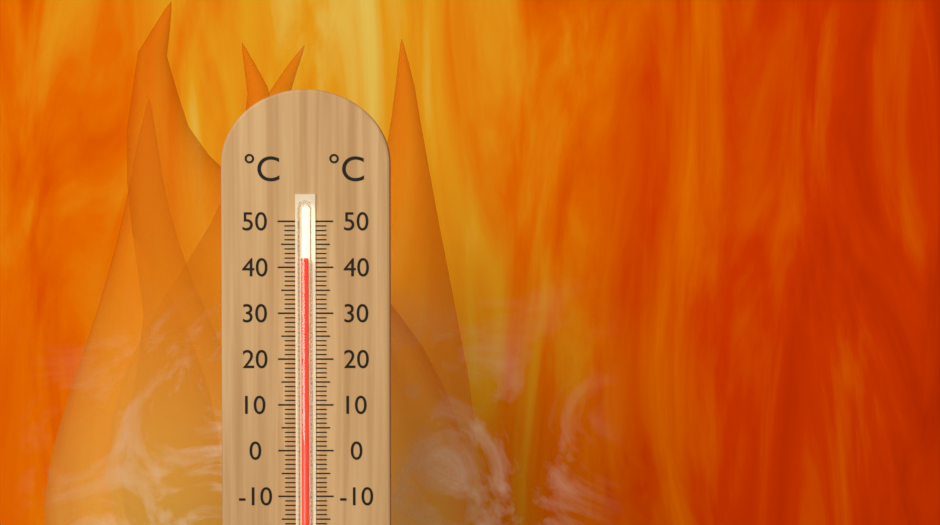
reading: 42 °C
